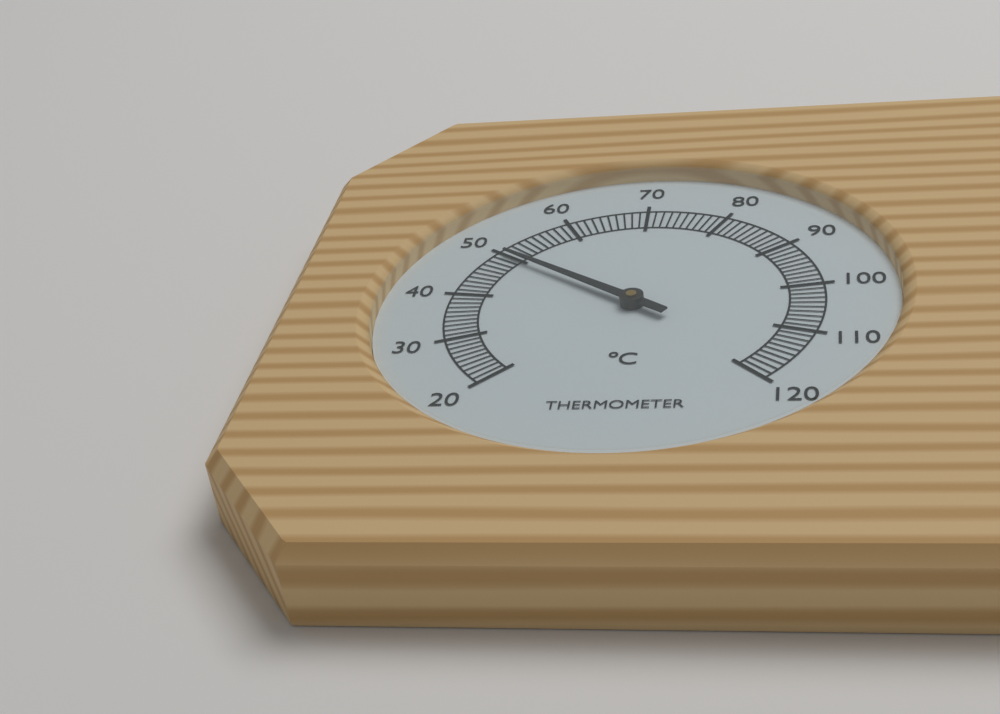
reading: 50 °C
